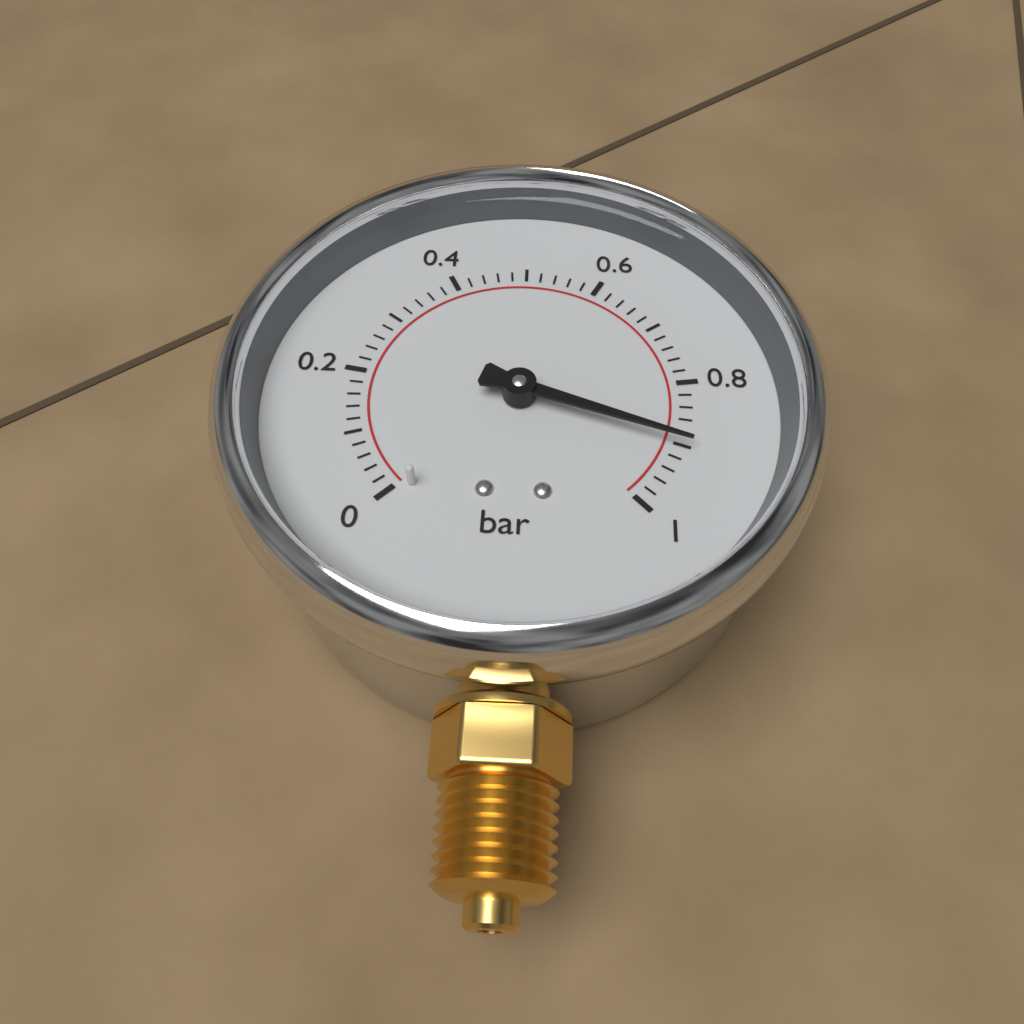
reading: 0.90 bar
